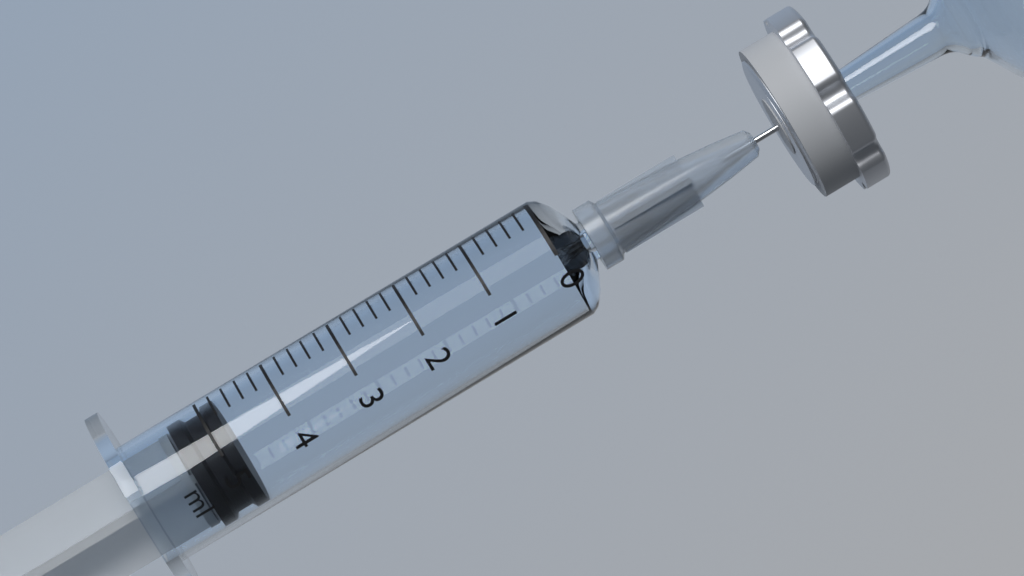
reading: 4.8 ml
